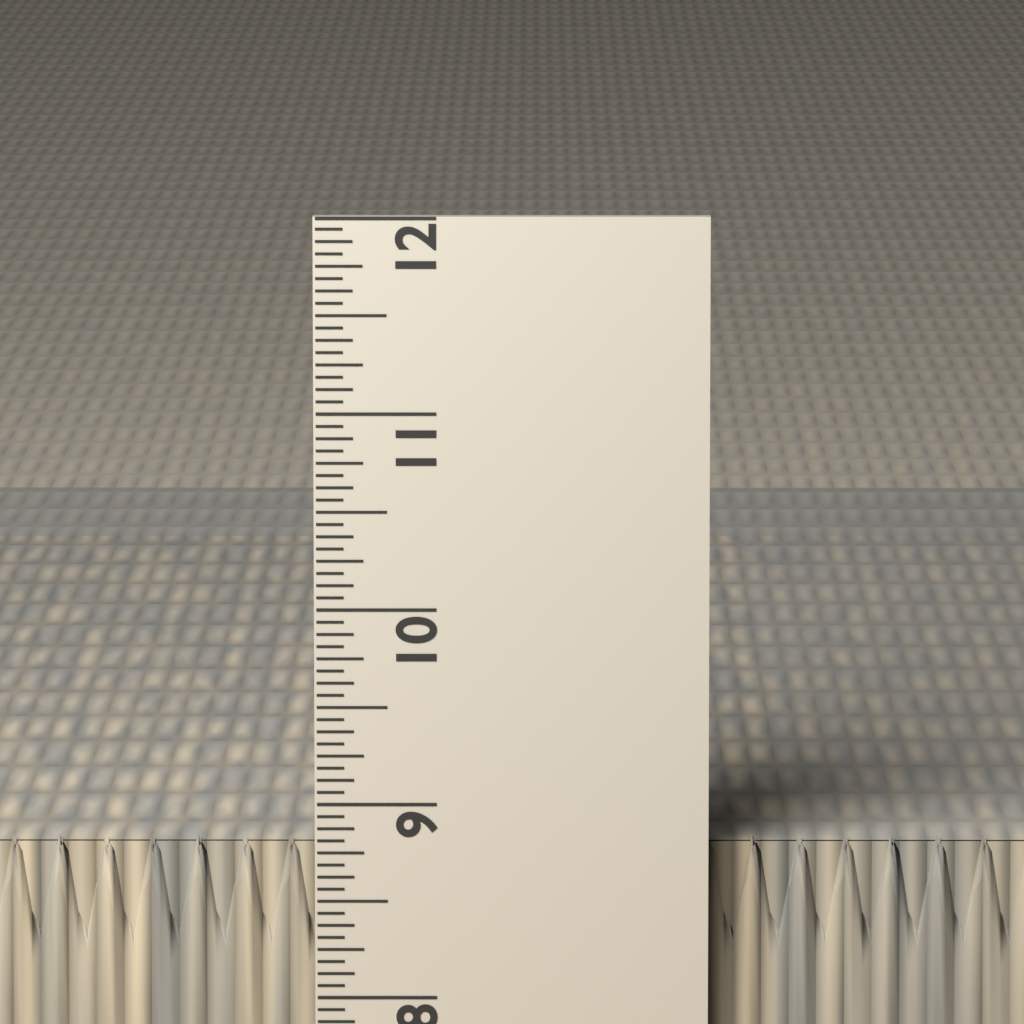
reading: 8.8125 in
